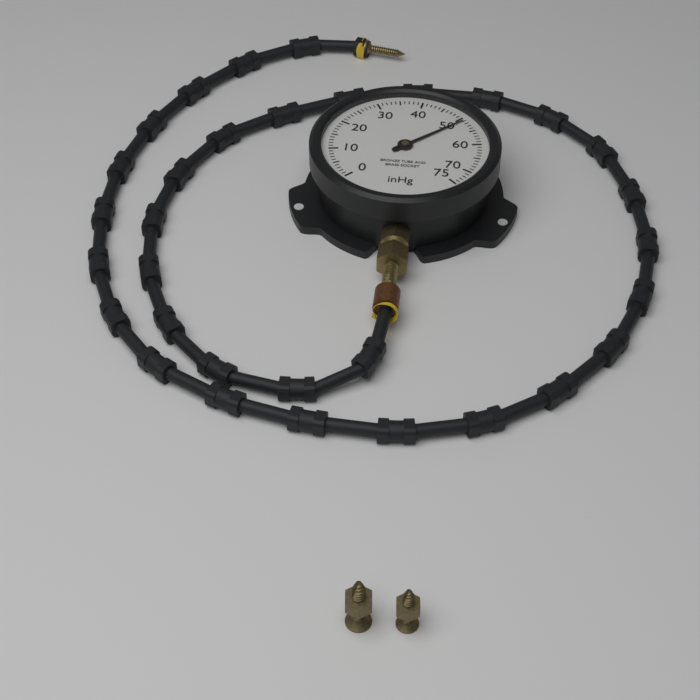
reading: 51 inHg
